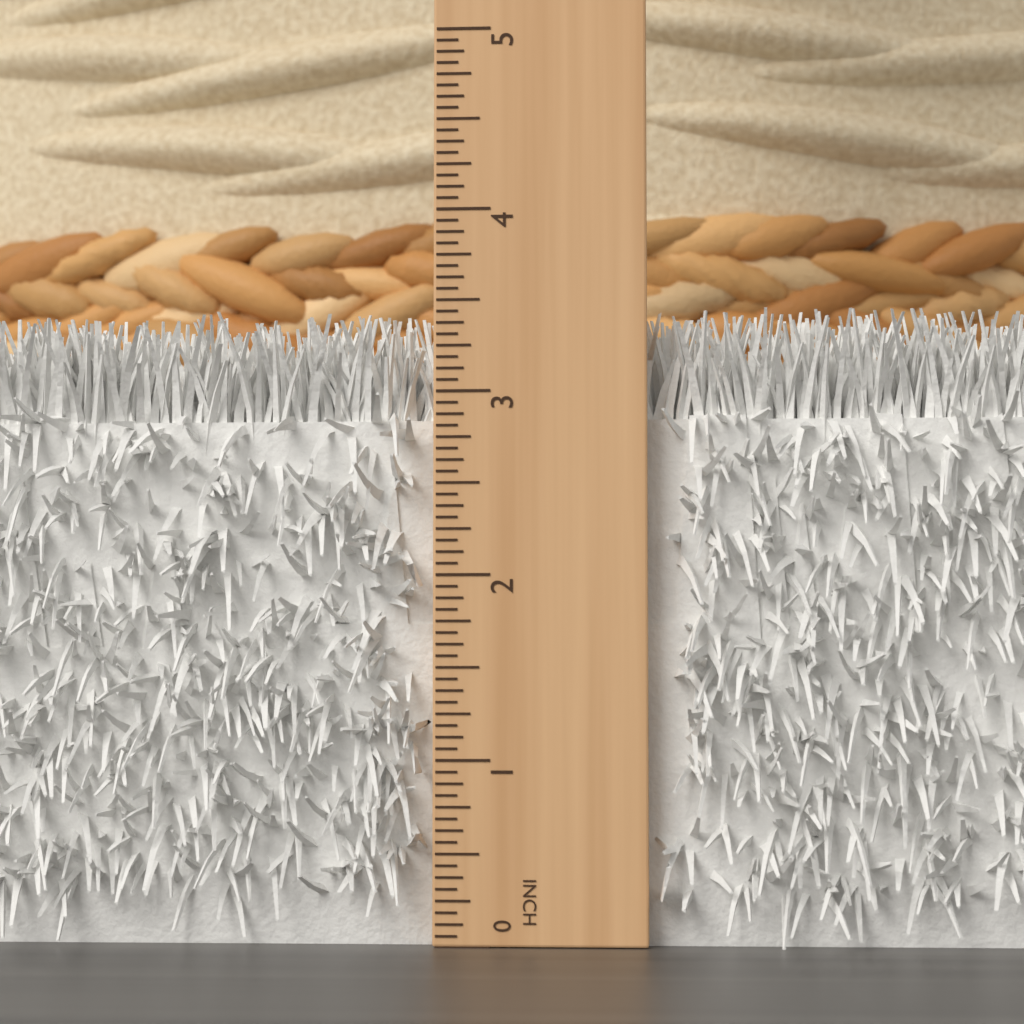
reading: 3.4375 in
